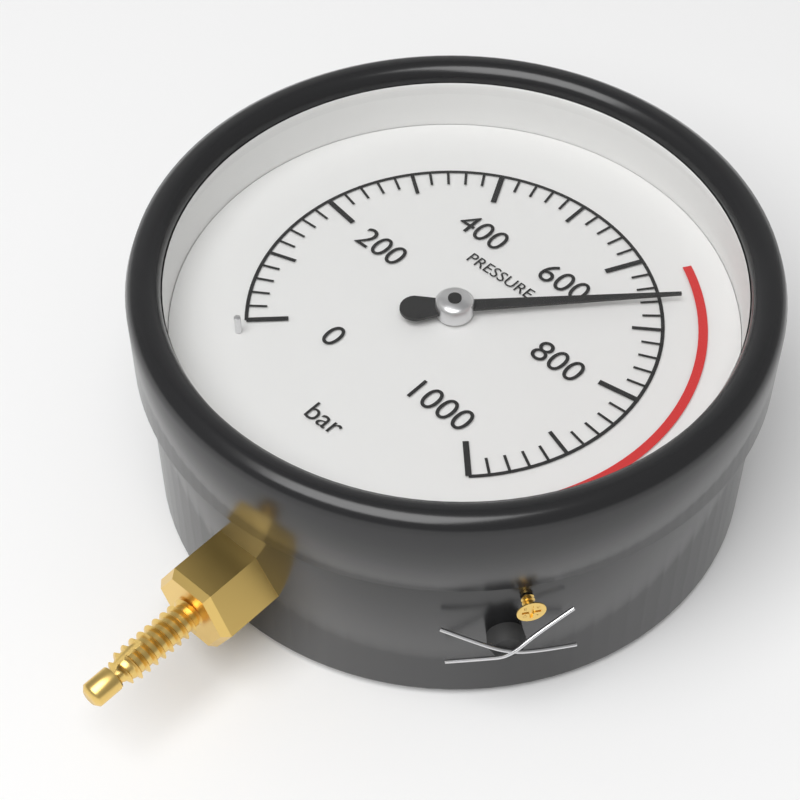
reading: 660 bar
